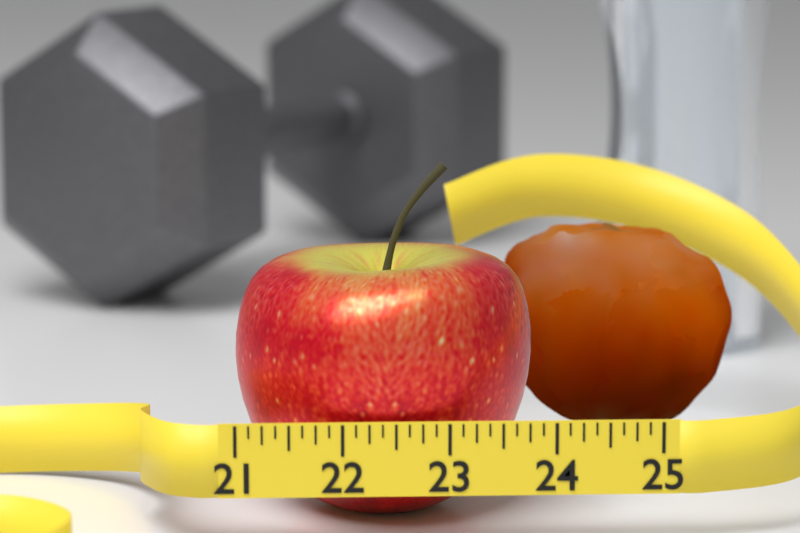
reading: 23.875 (no unit)
